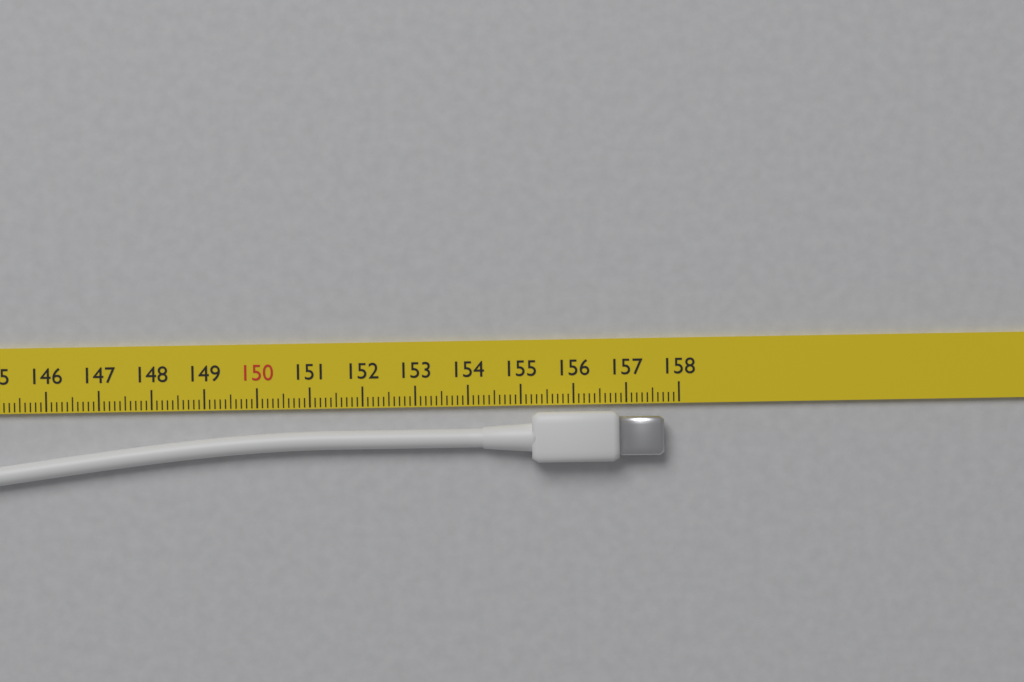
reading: 157.7 cm
